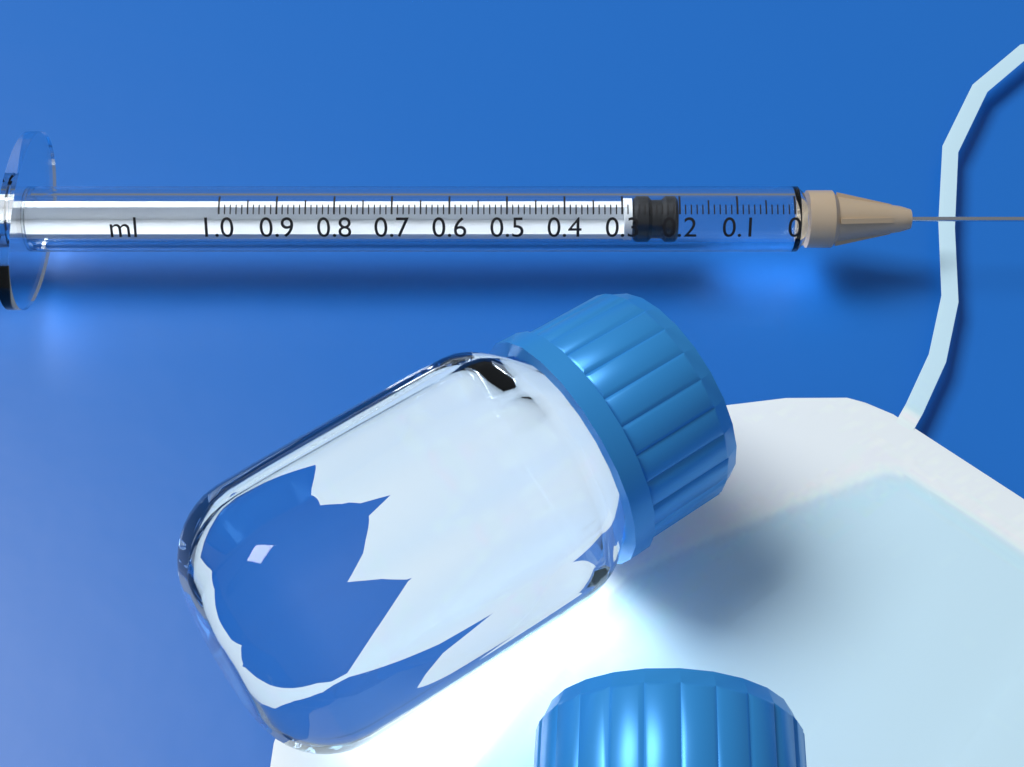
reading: 0.20 ml
